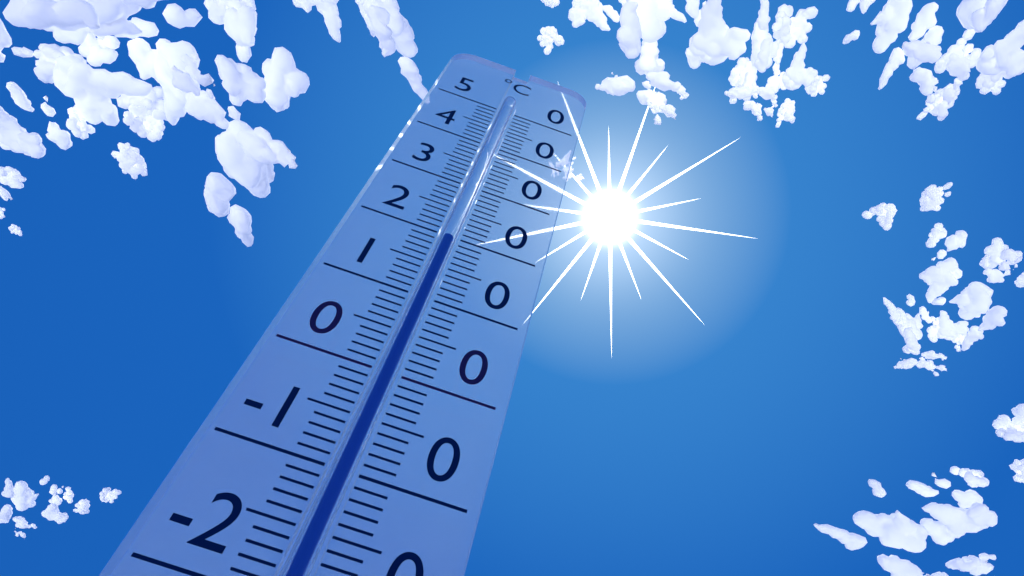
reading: 20 °C
